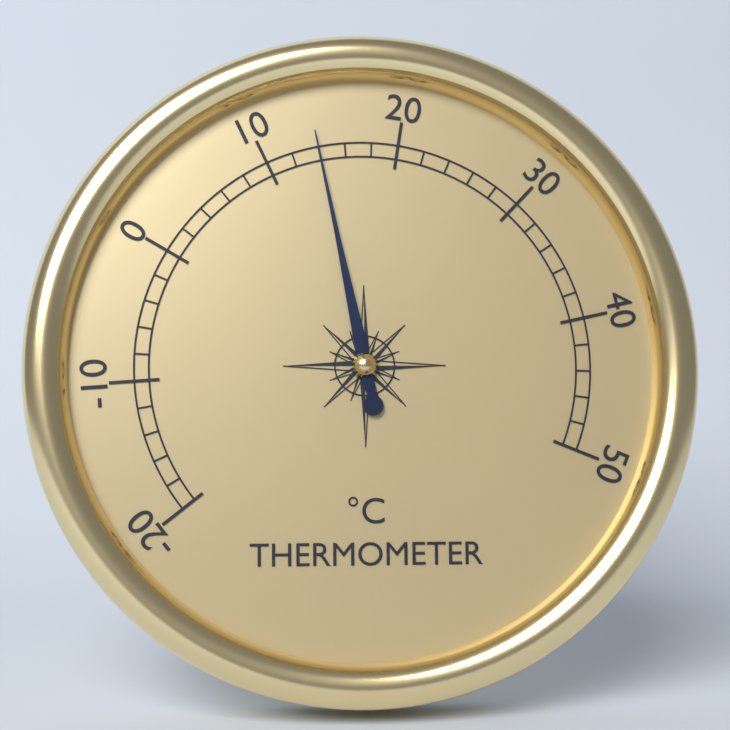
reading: 14 °C
